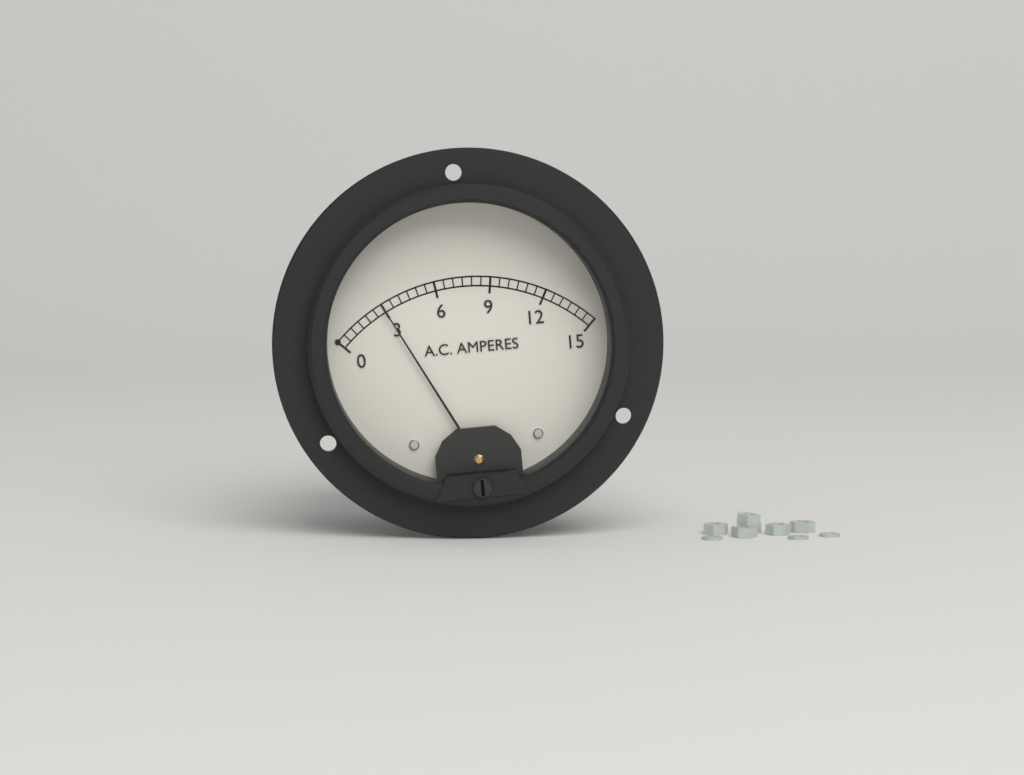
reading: 3.0 A
